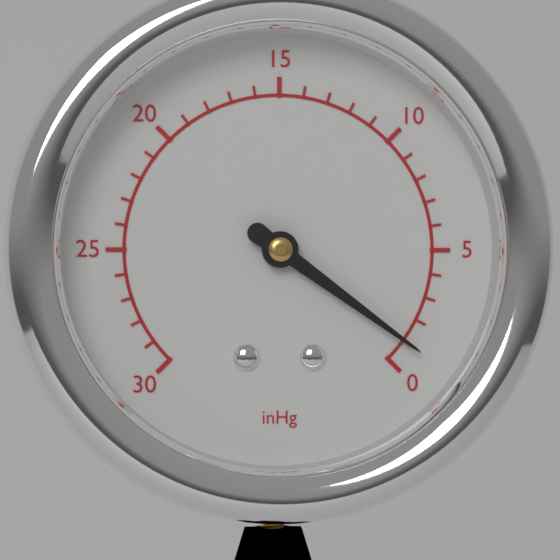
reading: 1 inHg
